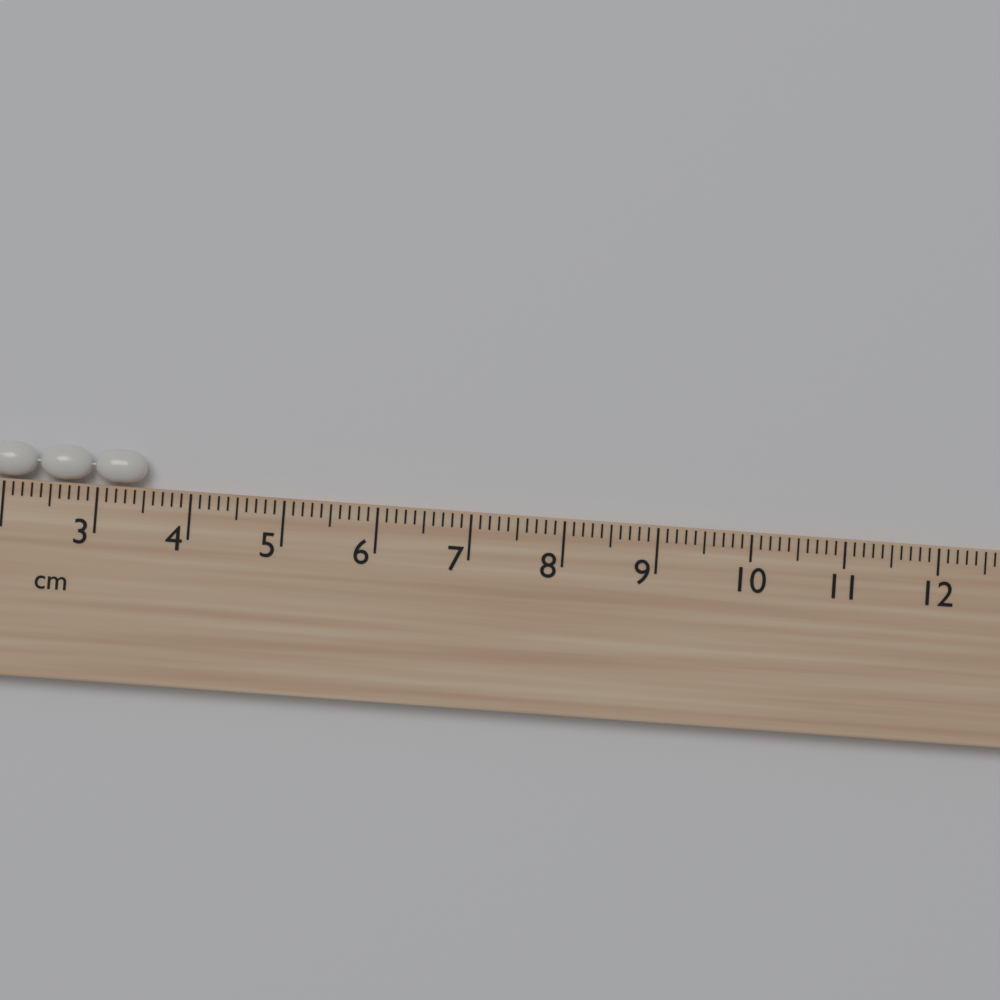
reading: 3.5 cm
